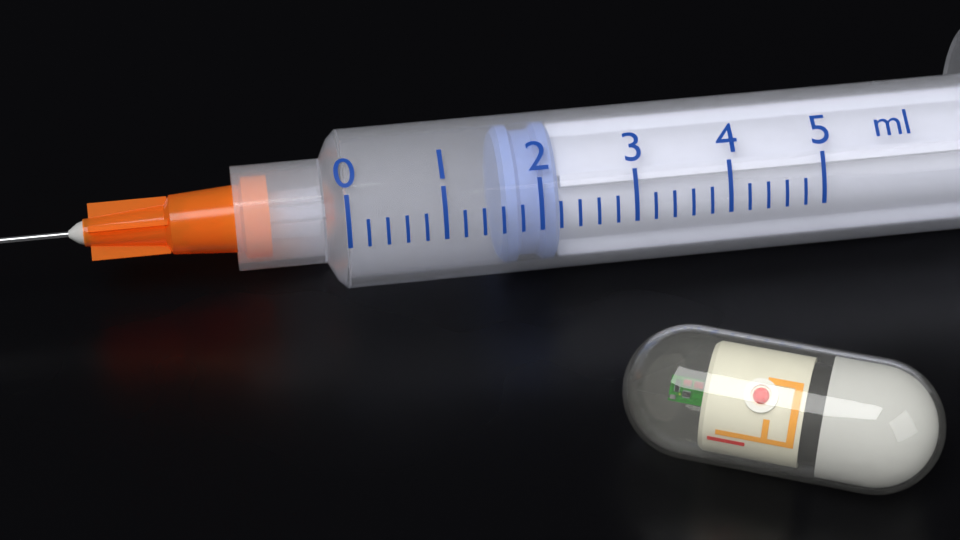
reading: 1.6 ml
